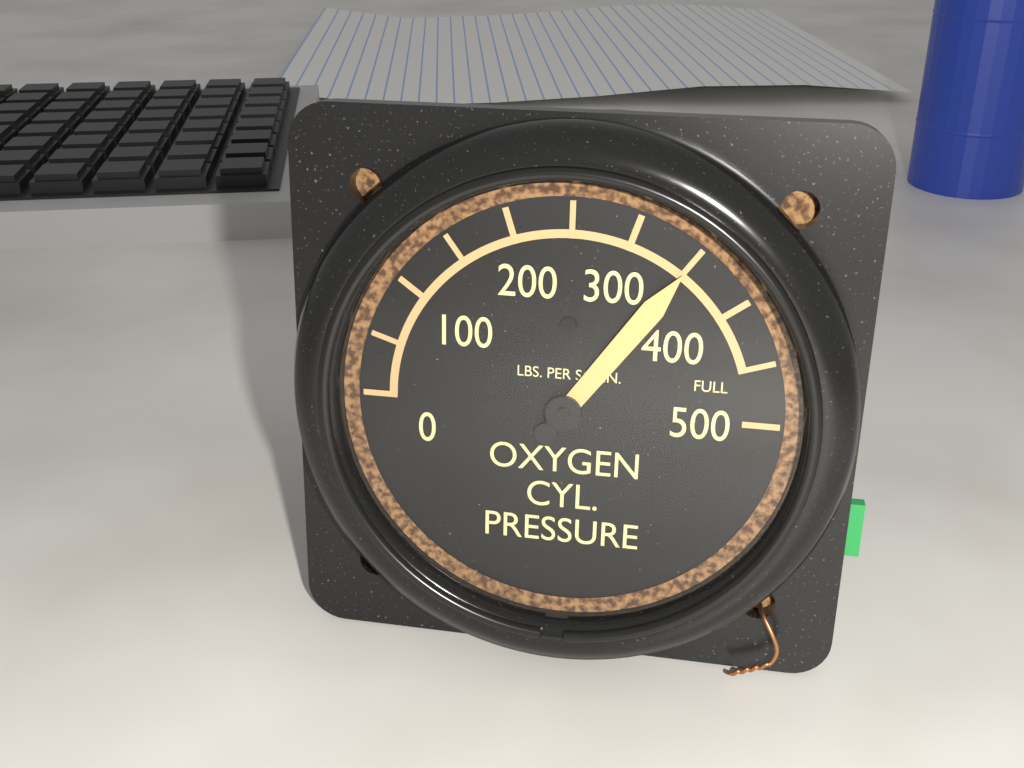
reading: 350 psi
